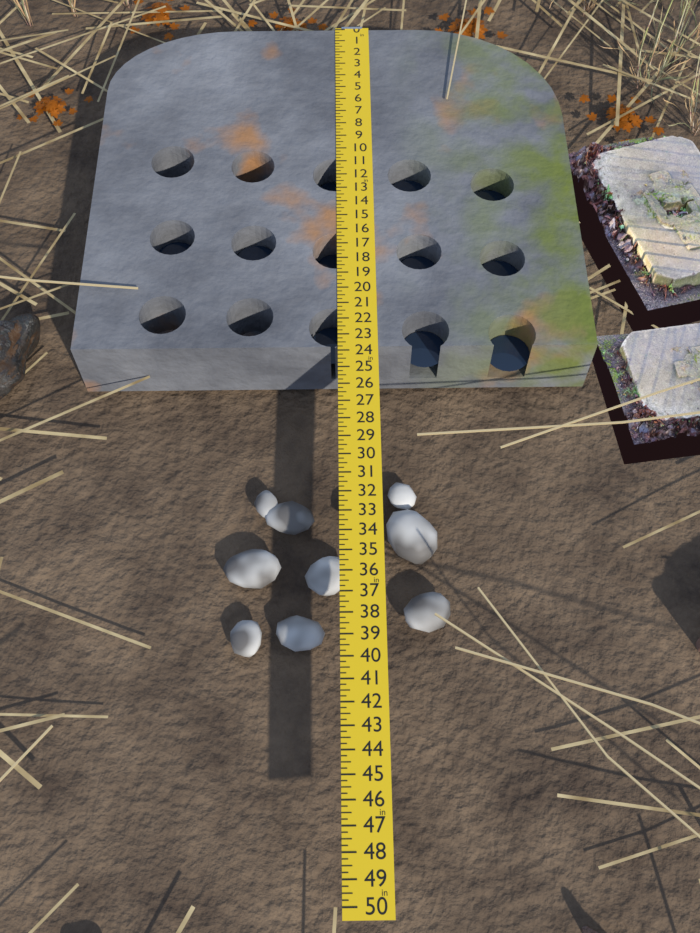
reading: 23.75 in
